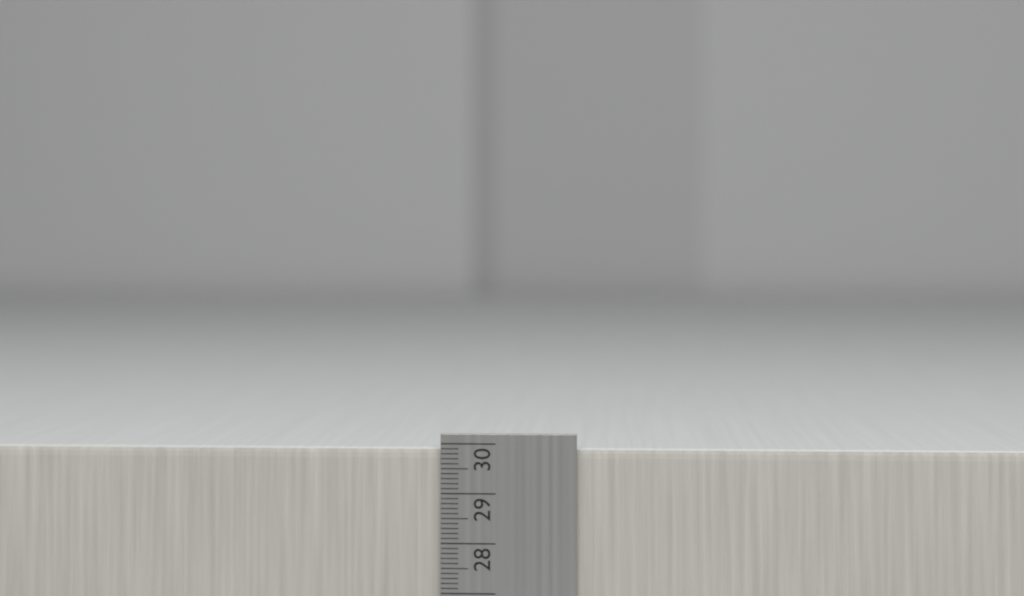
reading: 29.9 cm
